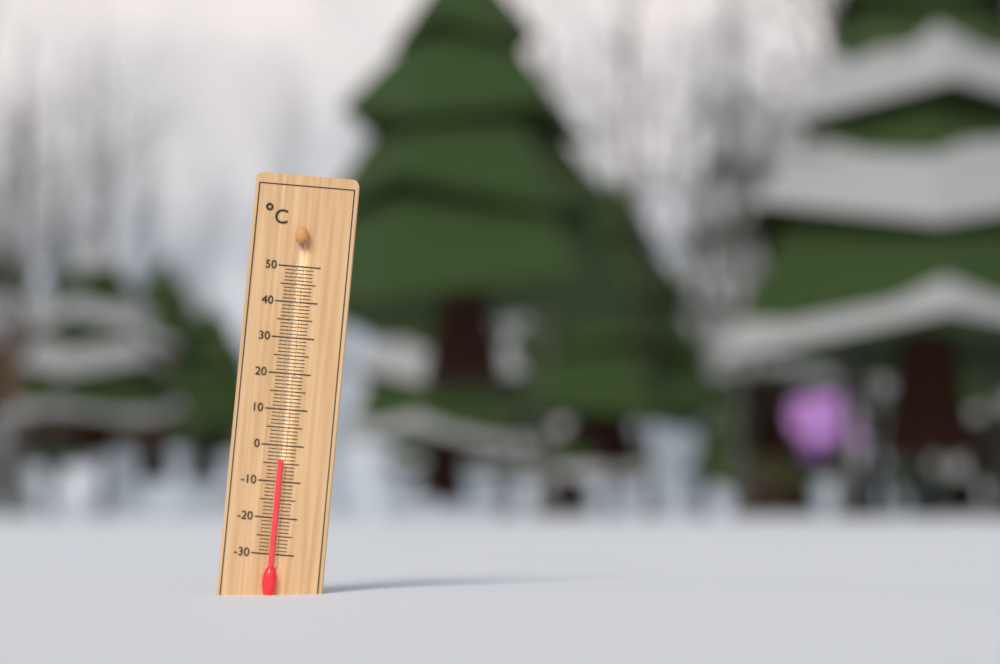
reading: -4 °C
